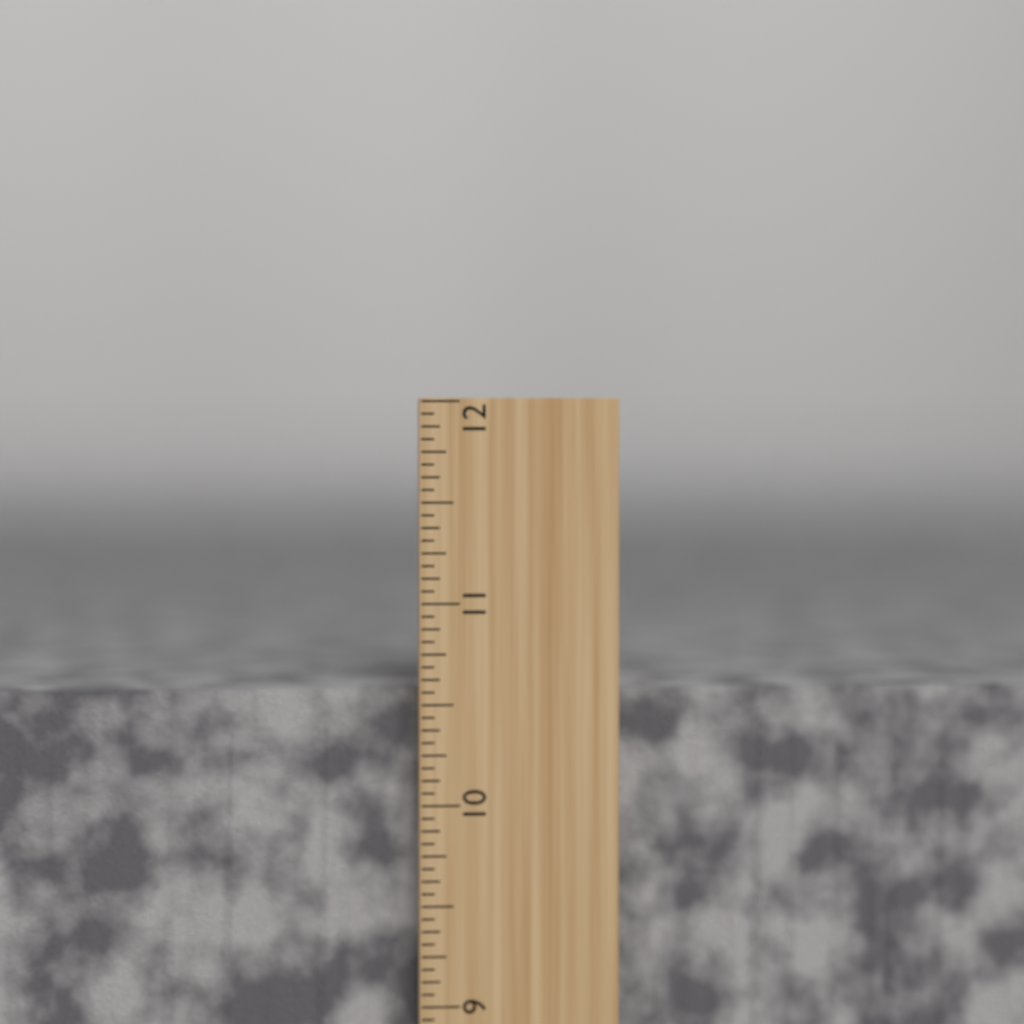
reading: 10.5625 inch
